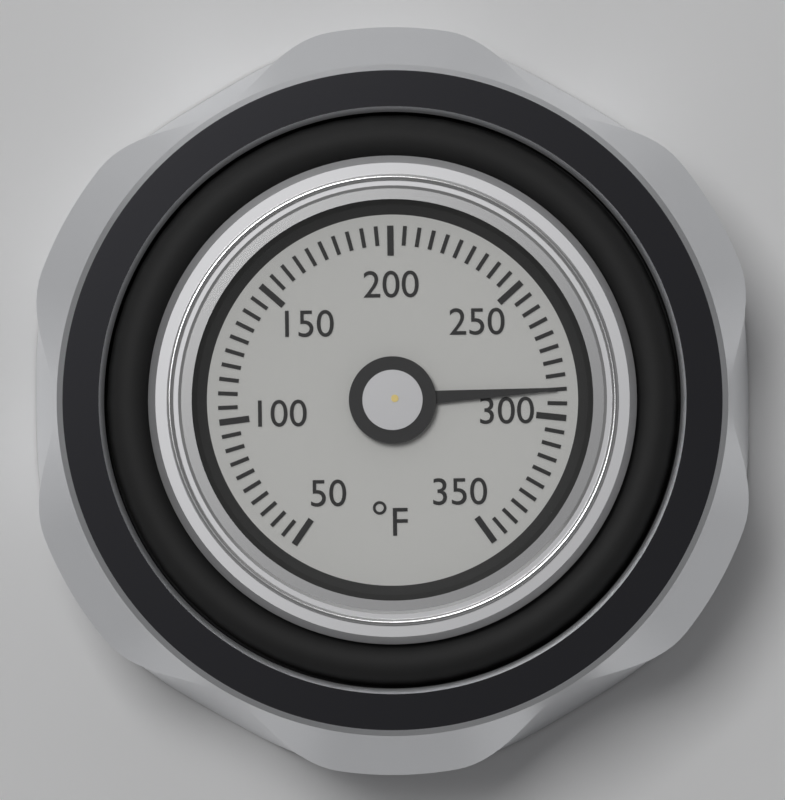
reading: 290 °F
